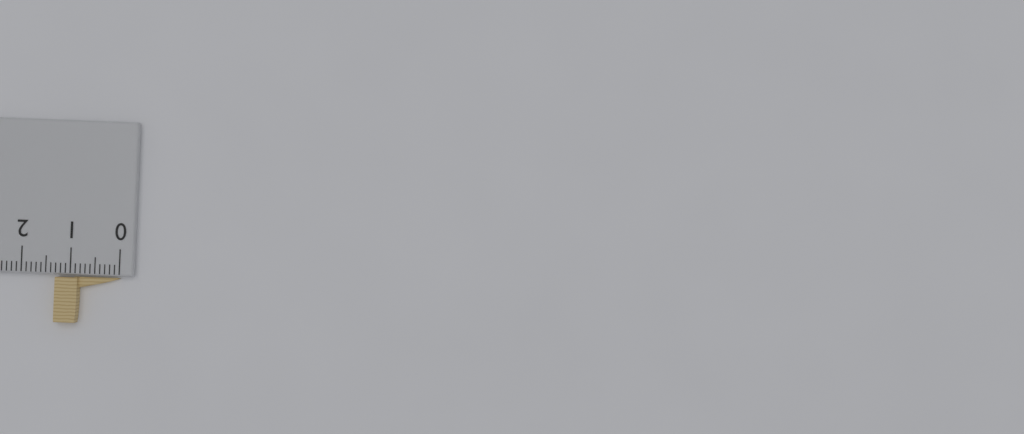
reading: 1.3 cm
